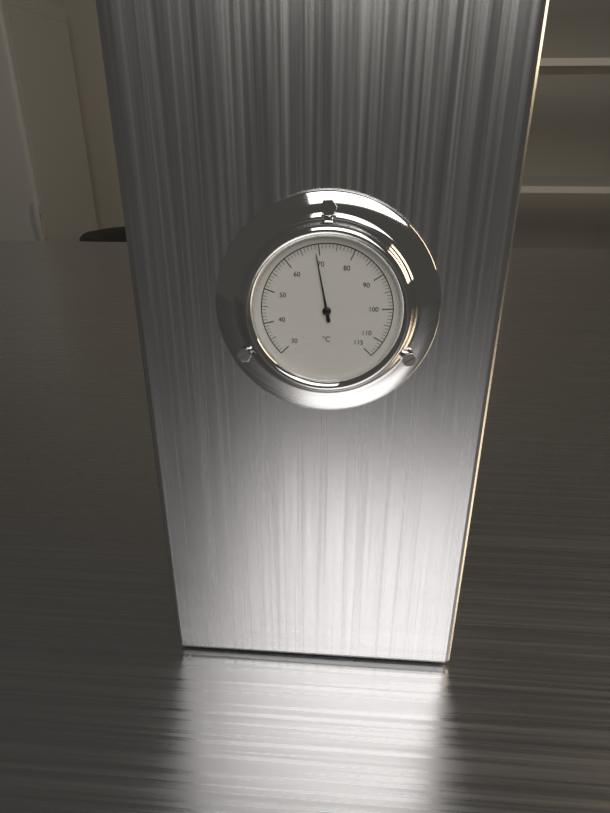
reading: 69 °C
